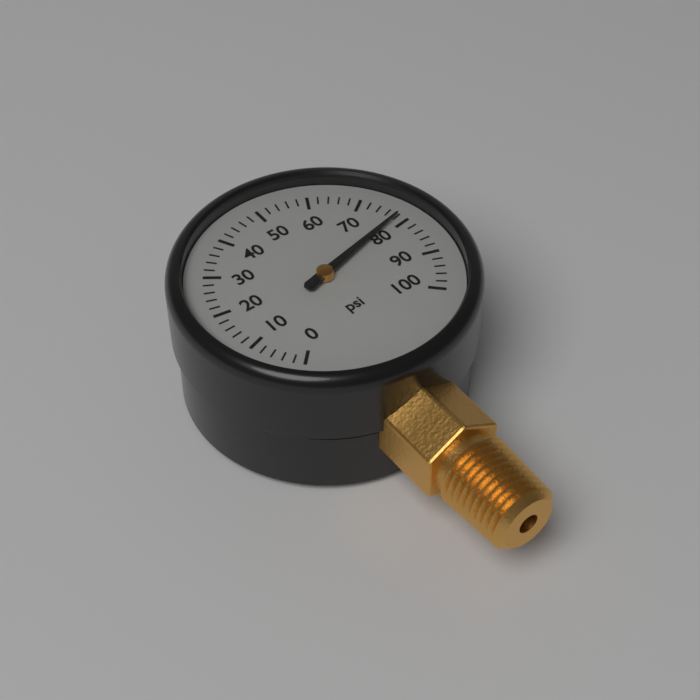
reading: 78 psi
